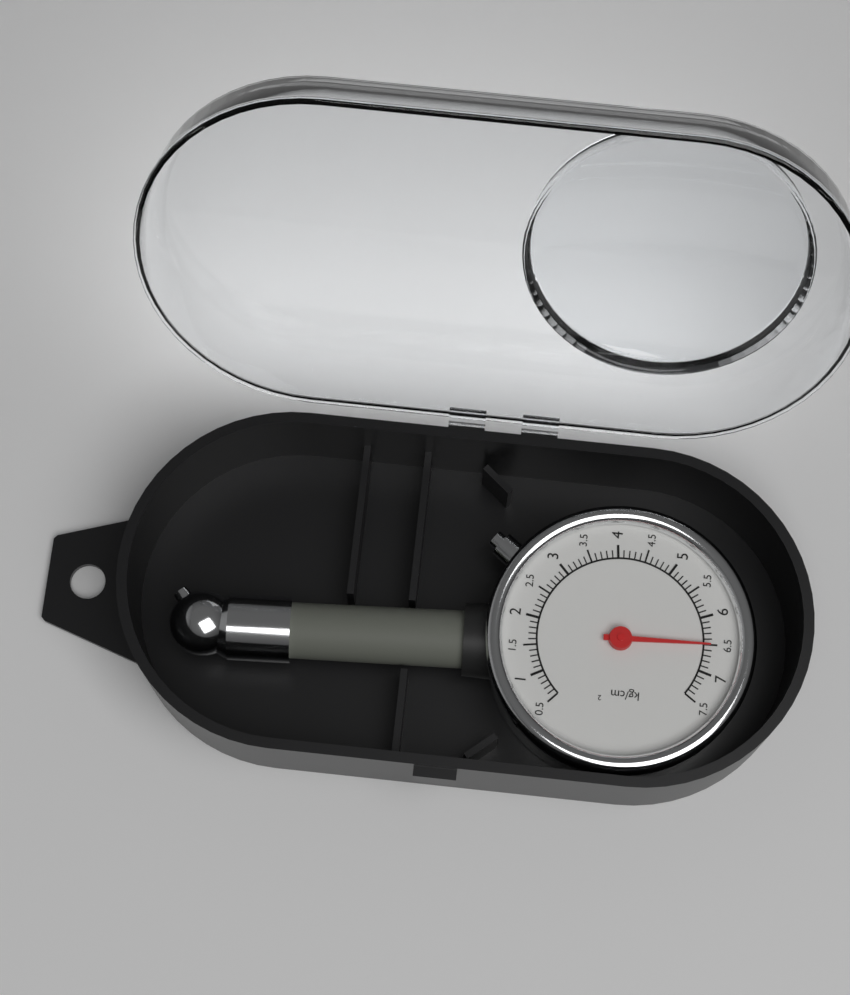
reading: 6.5 kg/cm²
